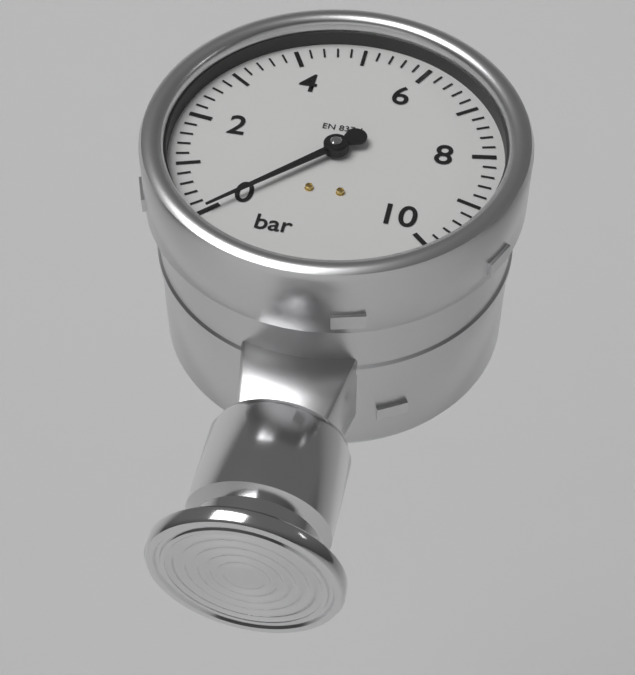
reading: 0.0 bar
